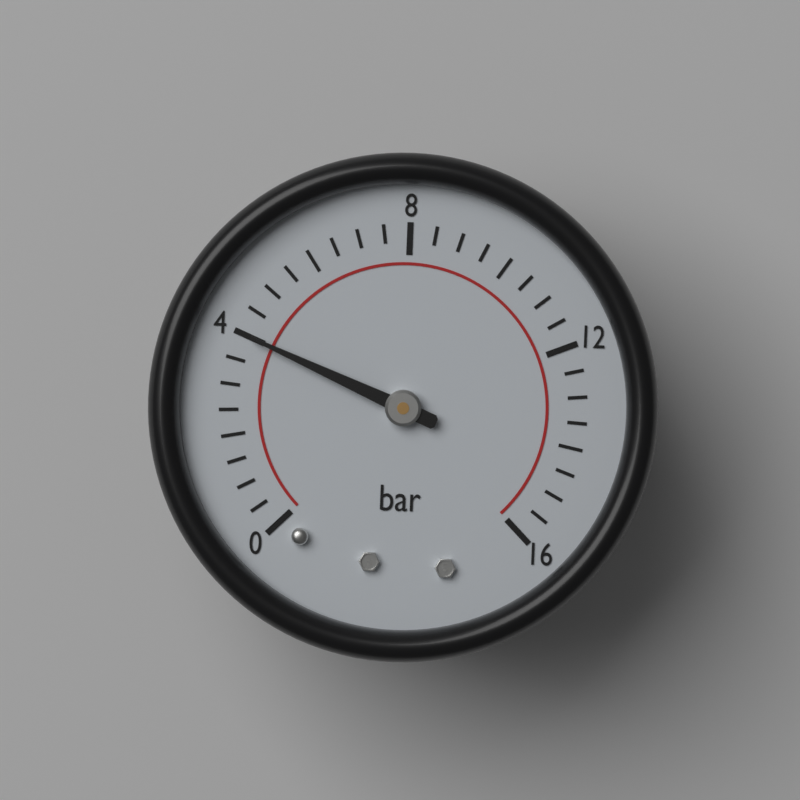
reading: 4.0 bar
